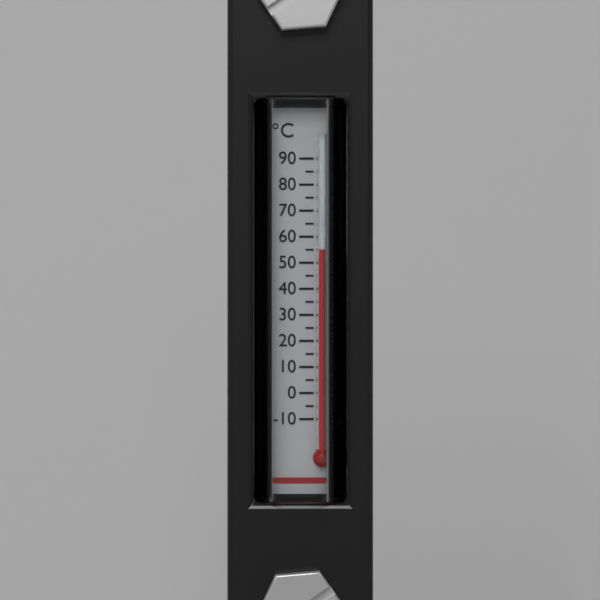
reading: 55 °C
